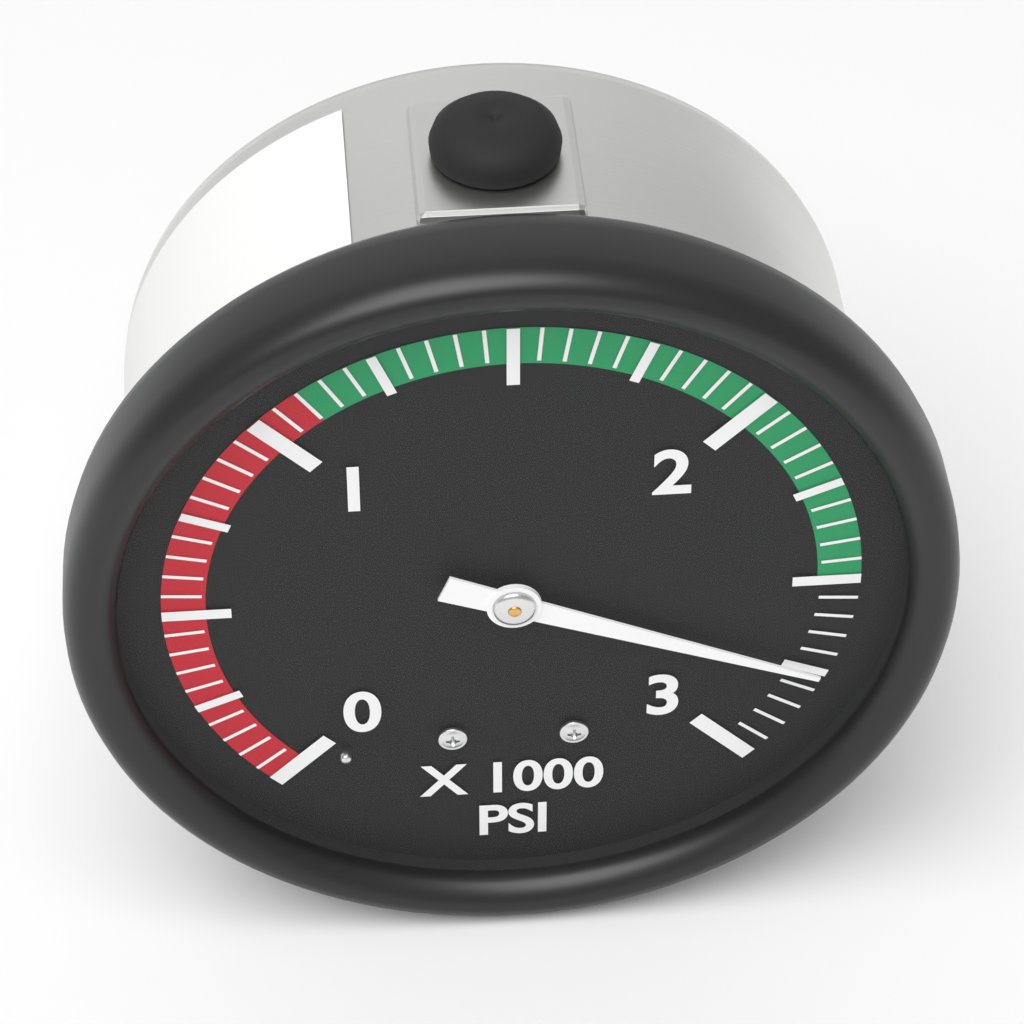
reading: 2750 psi
